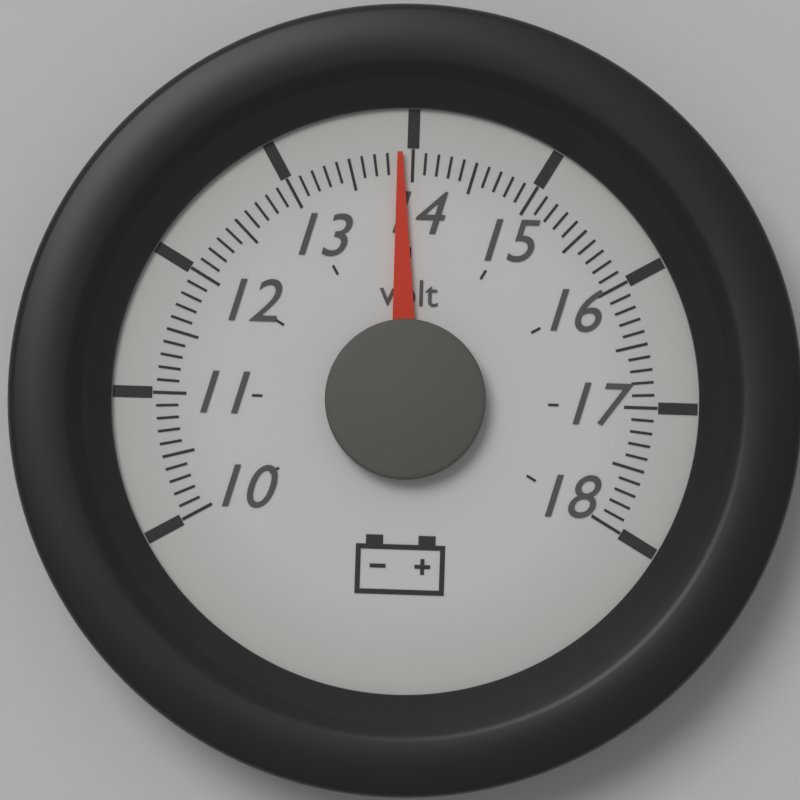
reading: 13.9 volt
